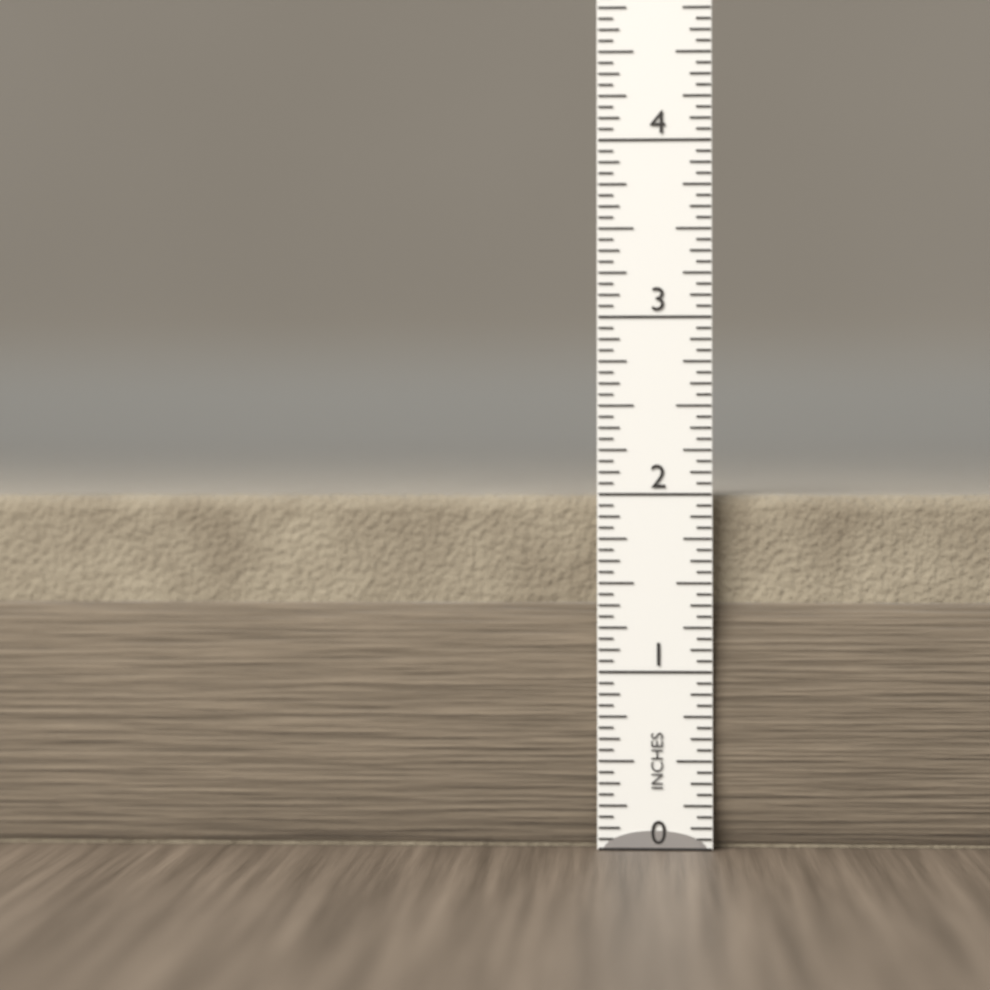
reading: 2.0000 in
